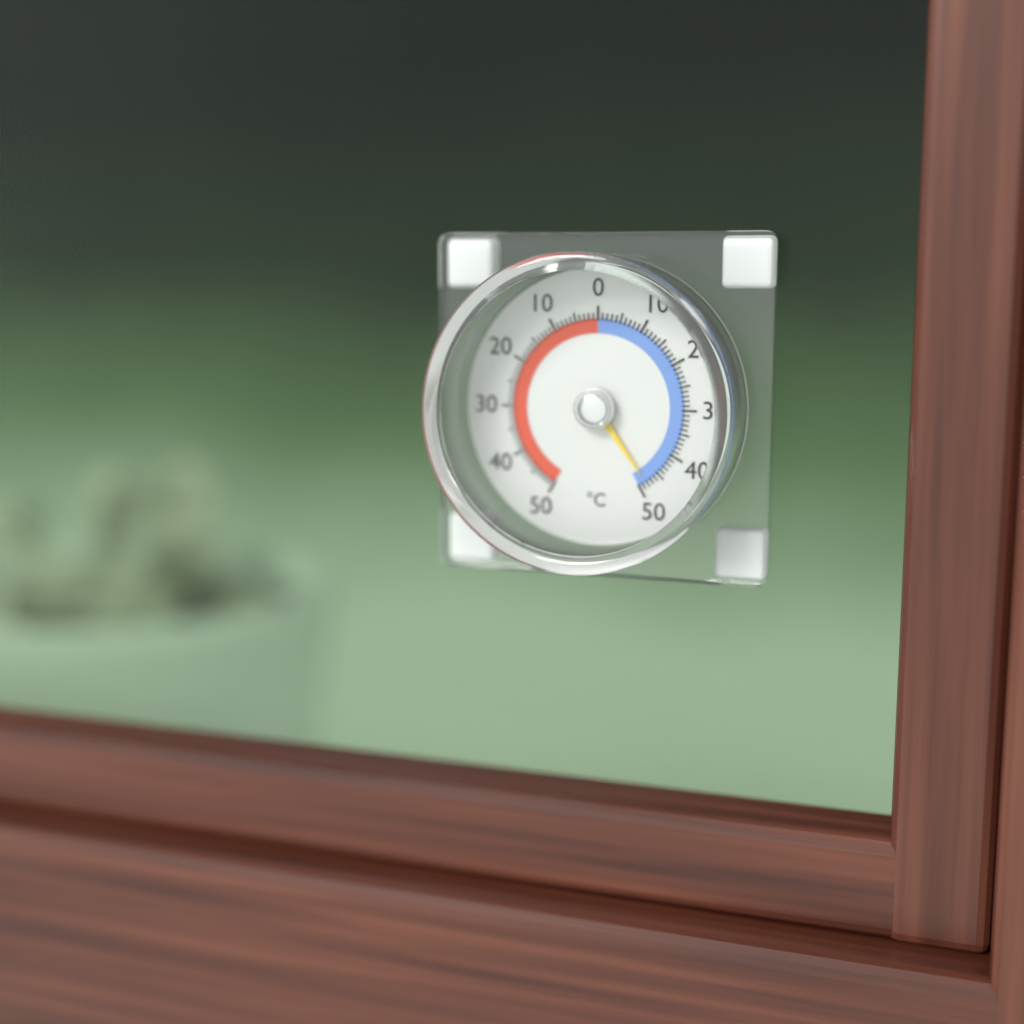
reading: -48 °C
